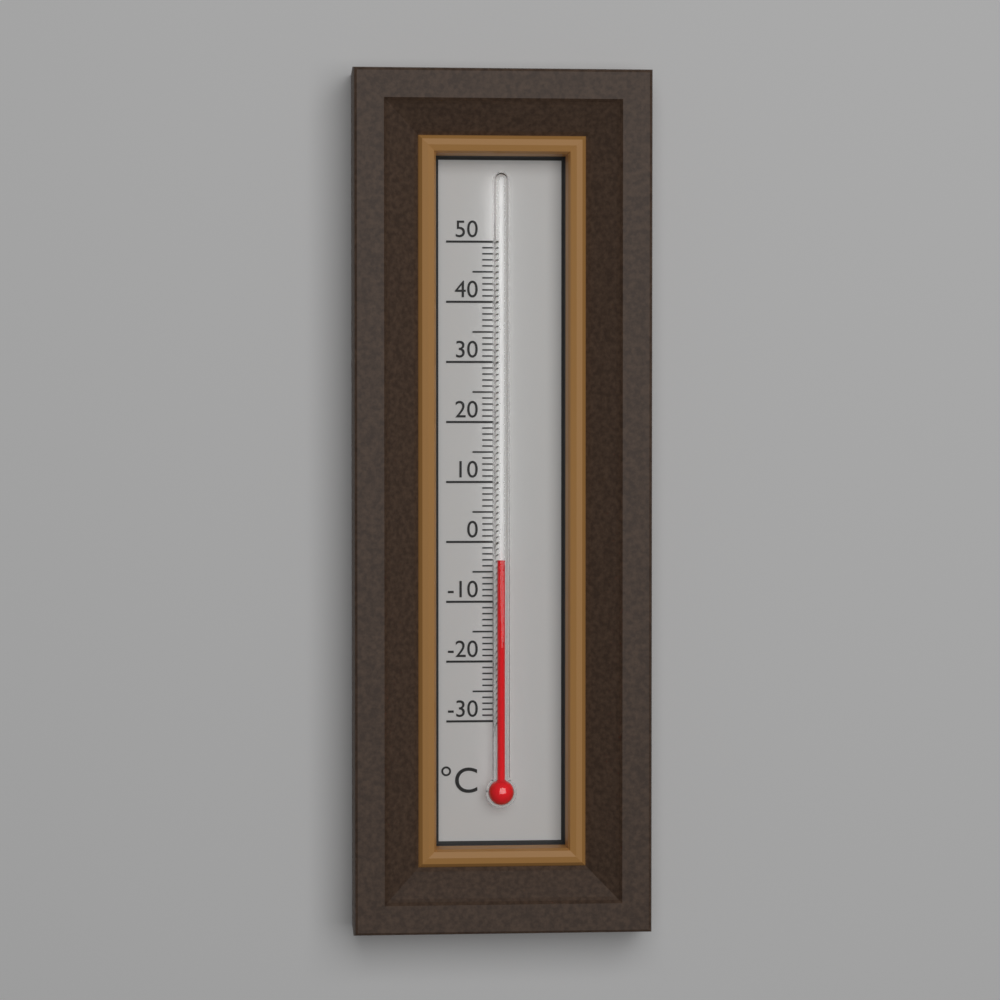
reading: -3 °C
